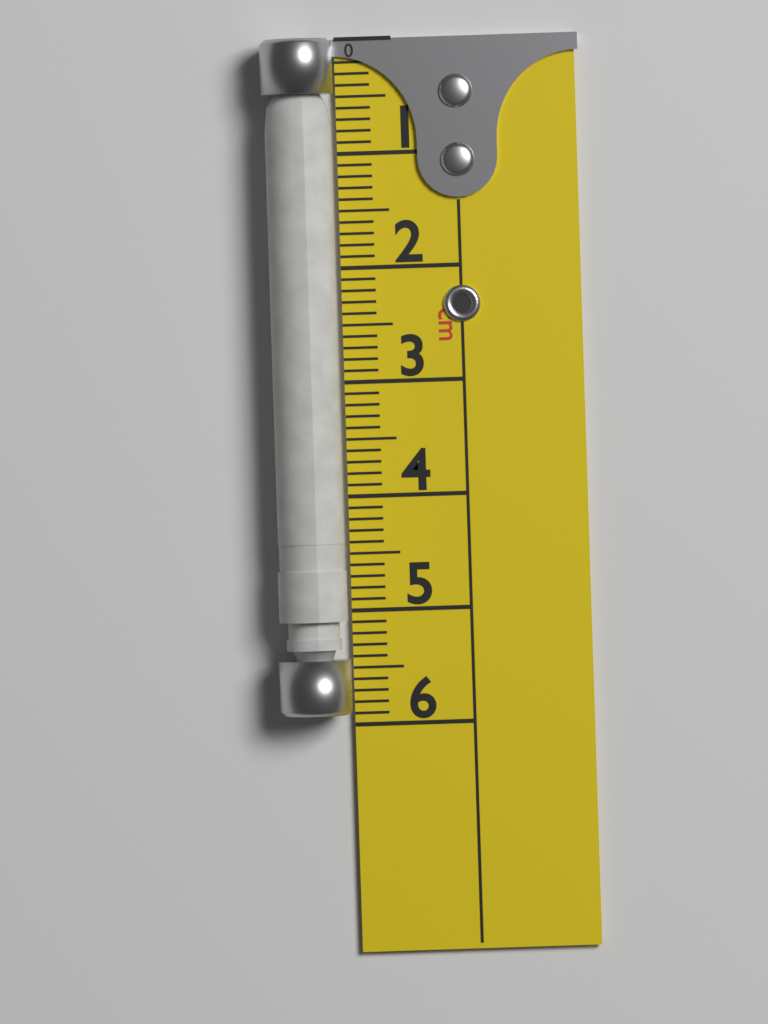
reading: 5.9 cm
